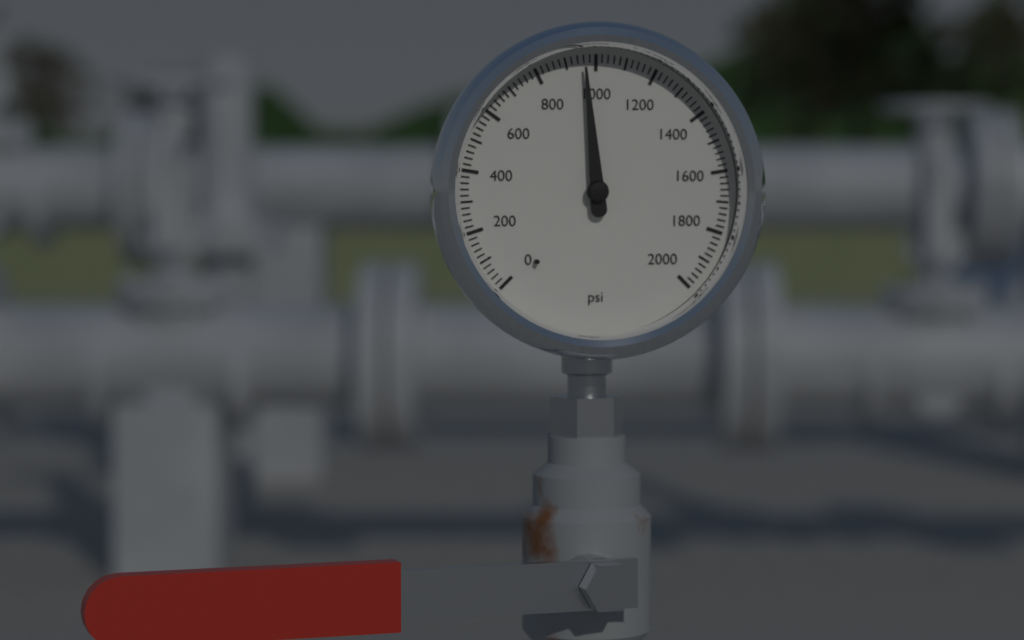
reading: 960 psi
